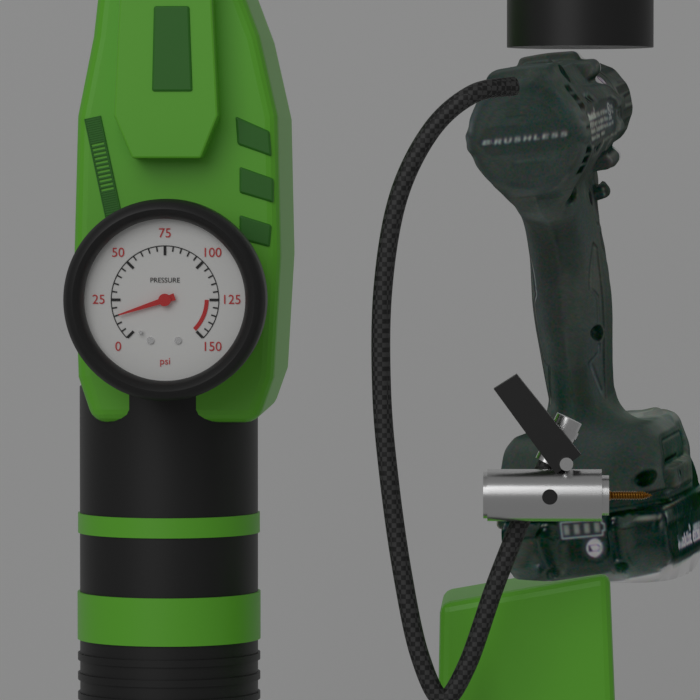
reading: 15 psi
